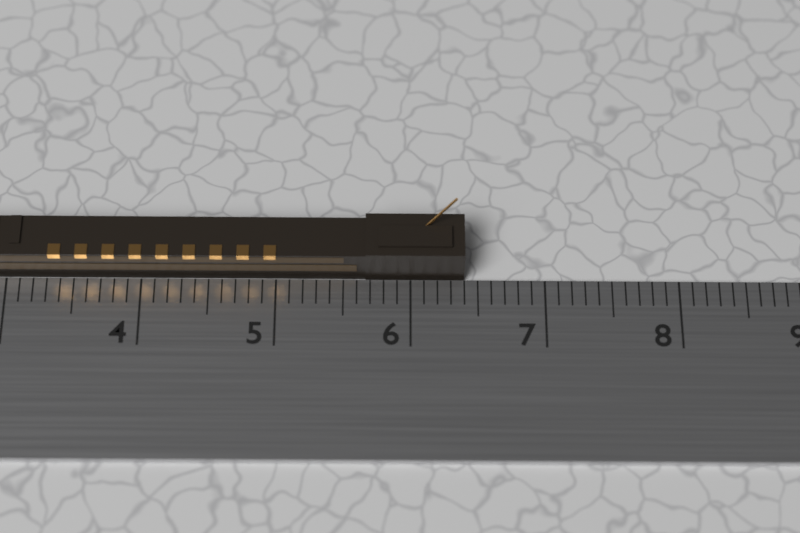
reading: 6.4 cm
